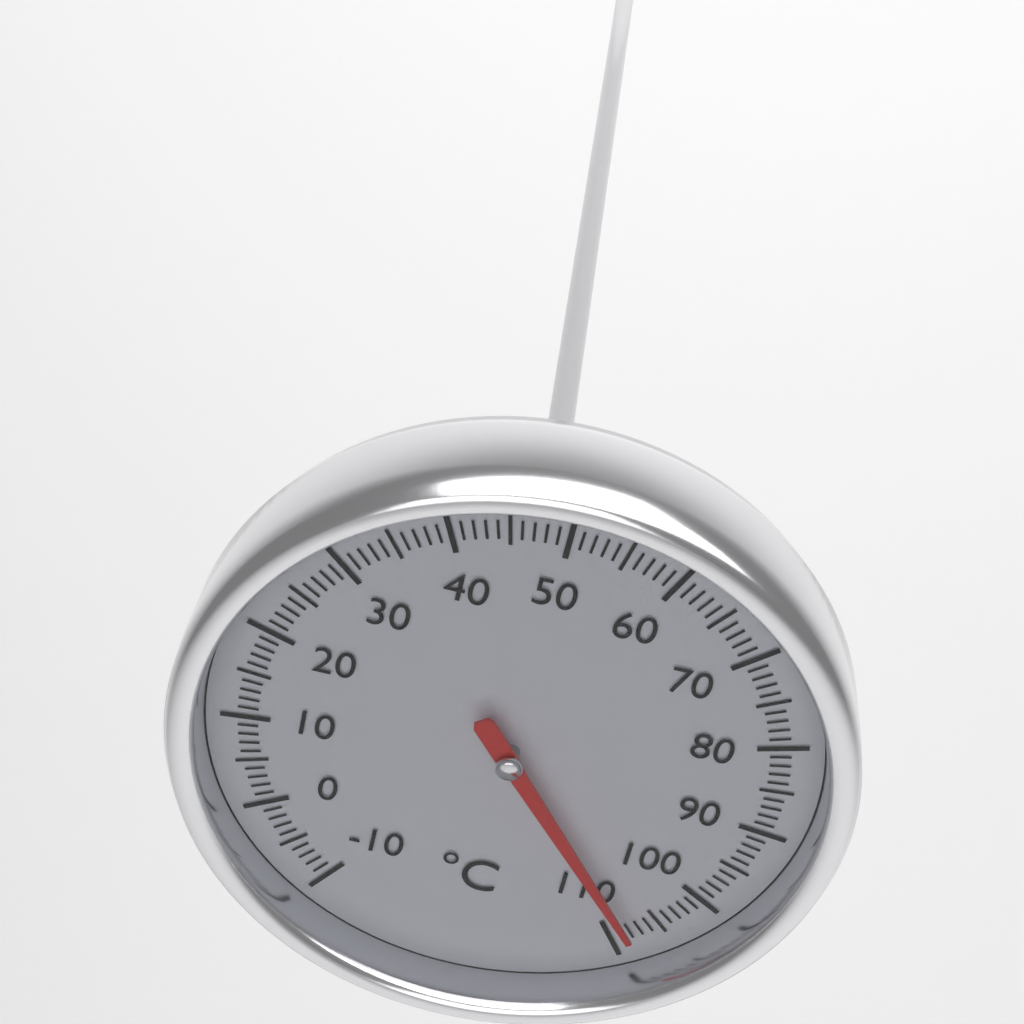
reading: 108 °C
